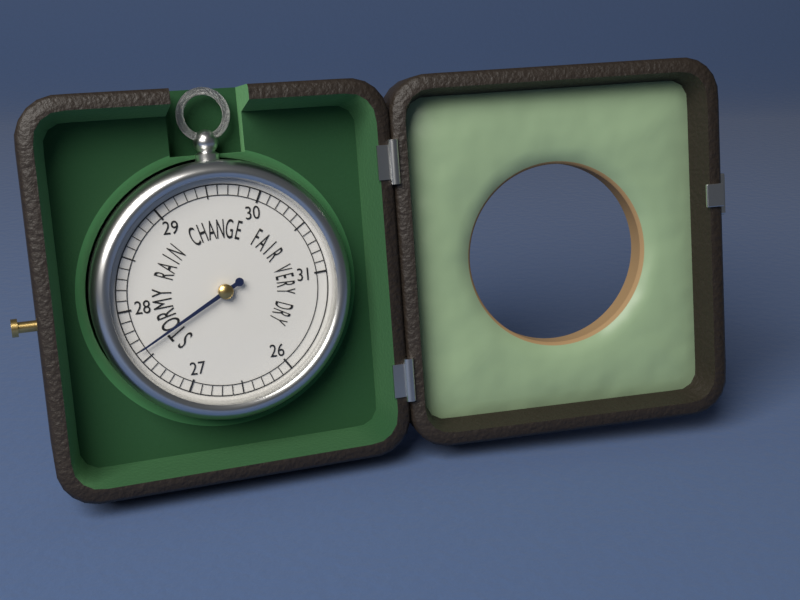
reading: 27.6 (no unit)
